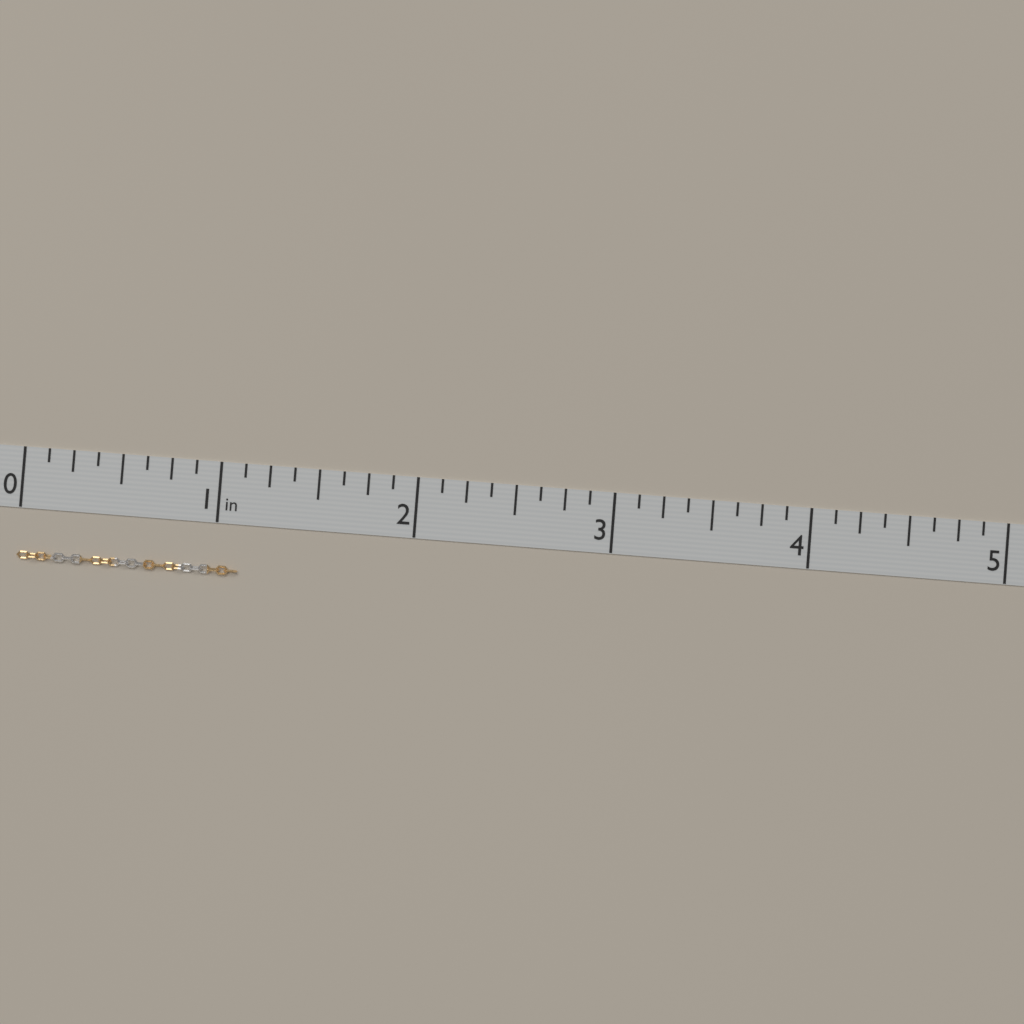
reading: 1.125 in
